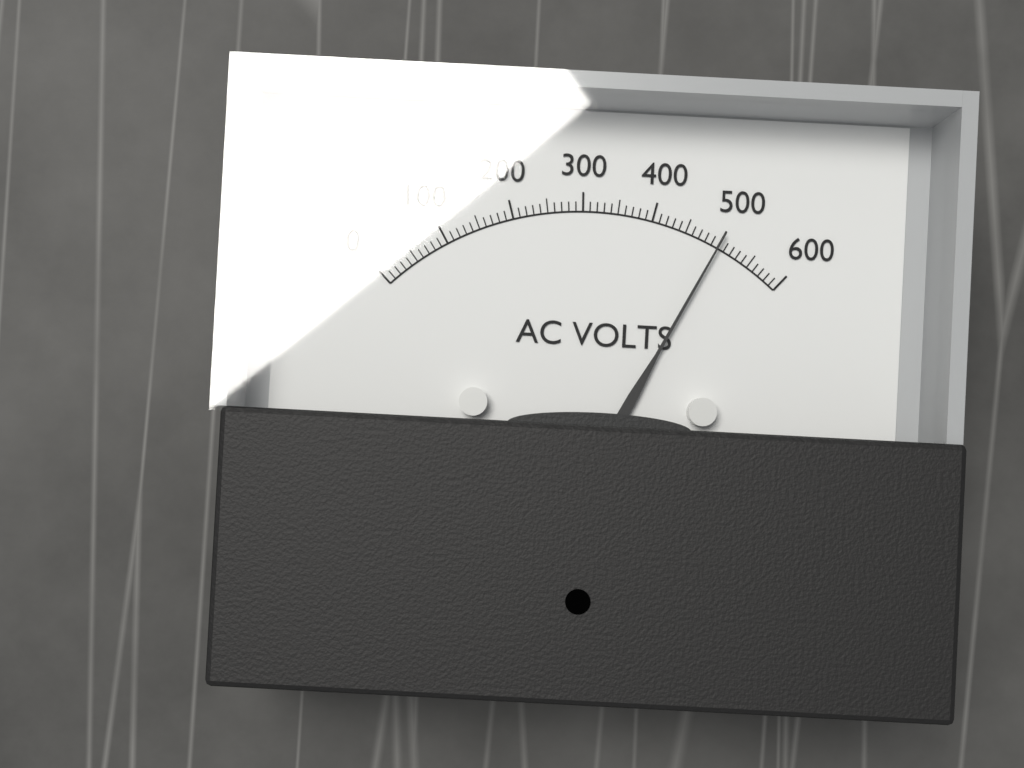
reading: 500 V
